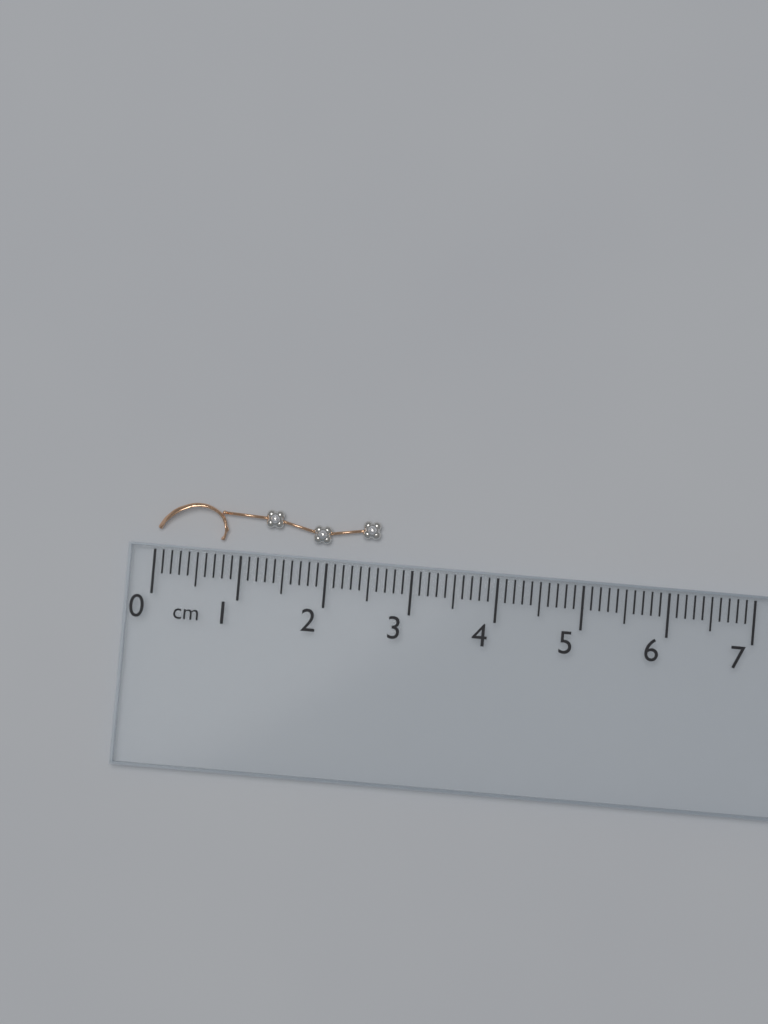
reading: 2.6 cm
